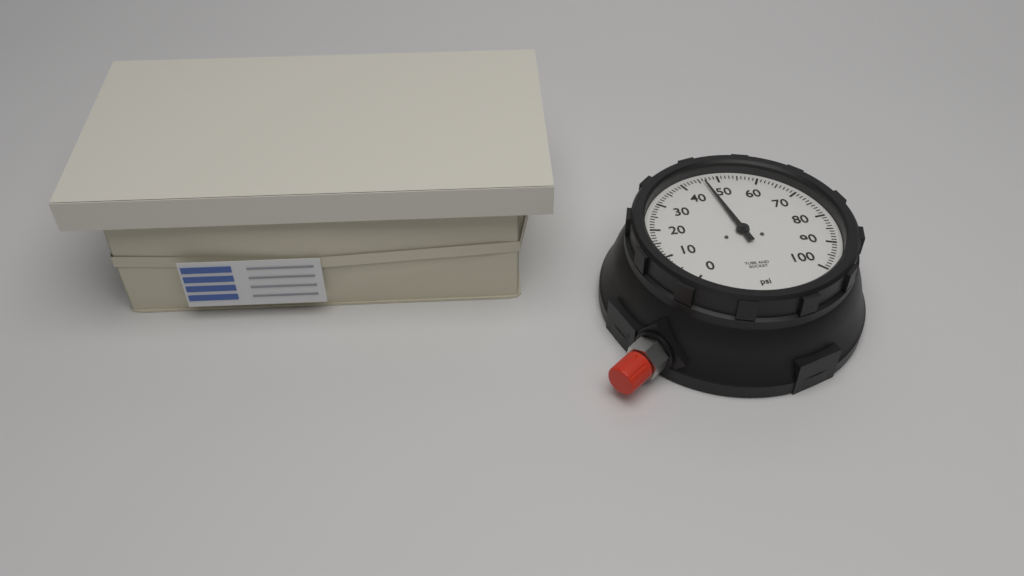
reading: 46 psi
